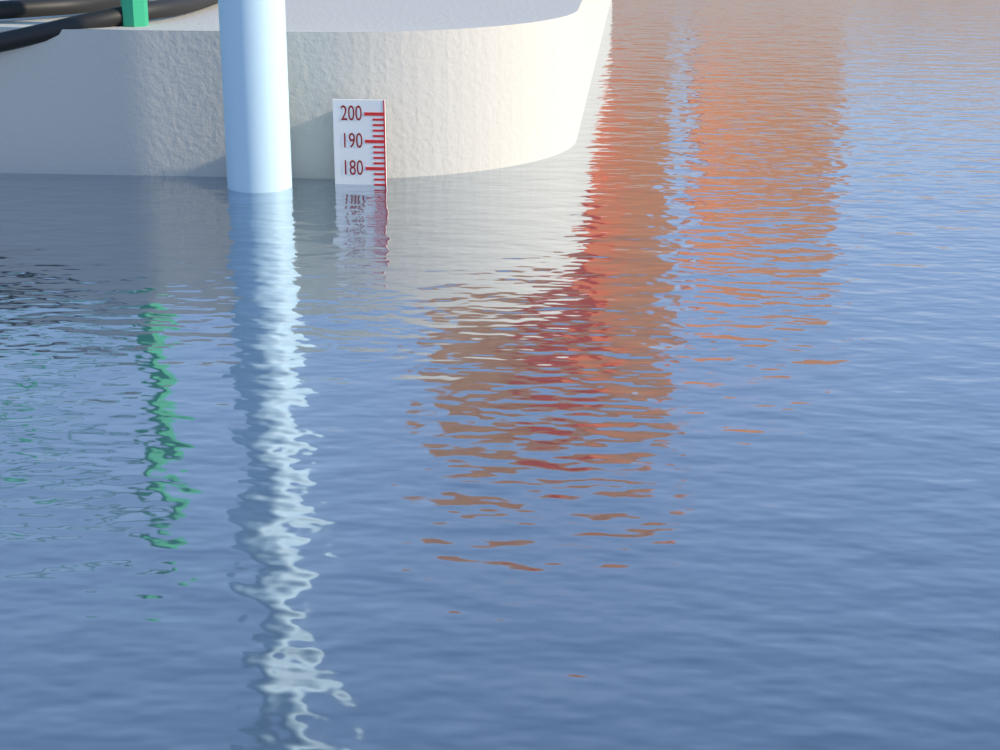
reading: 174 (no unit)
